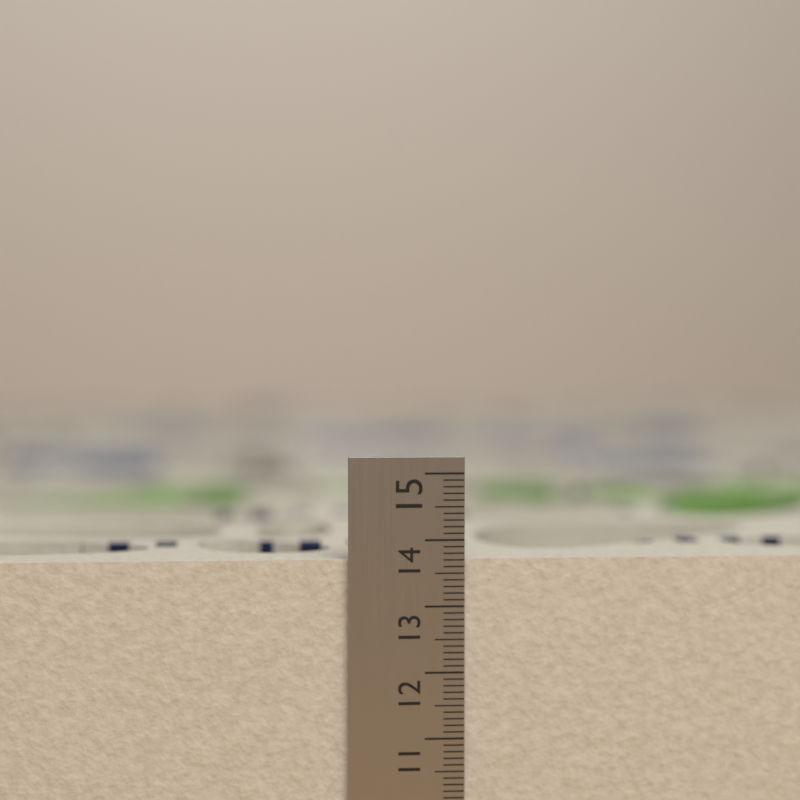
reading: 13.7 cm
